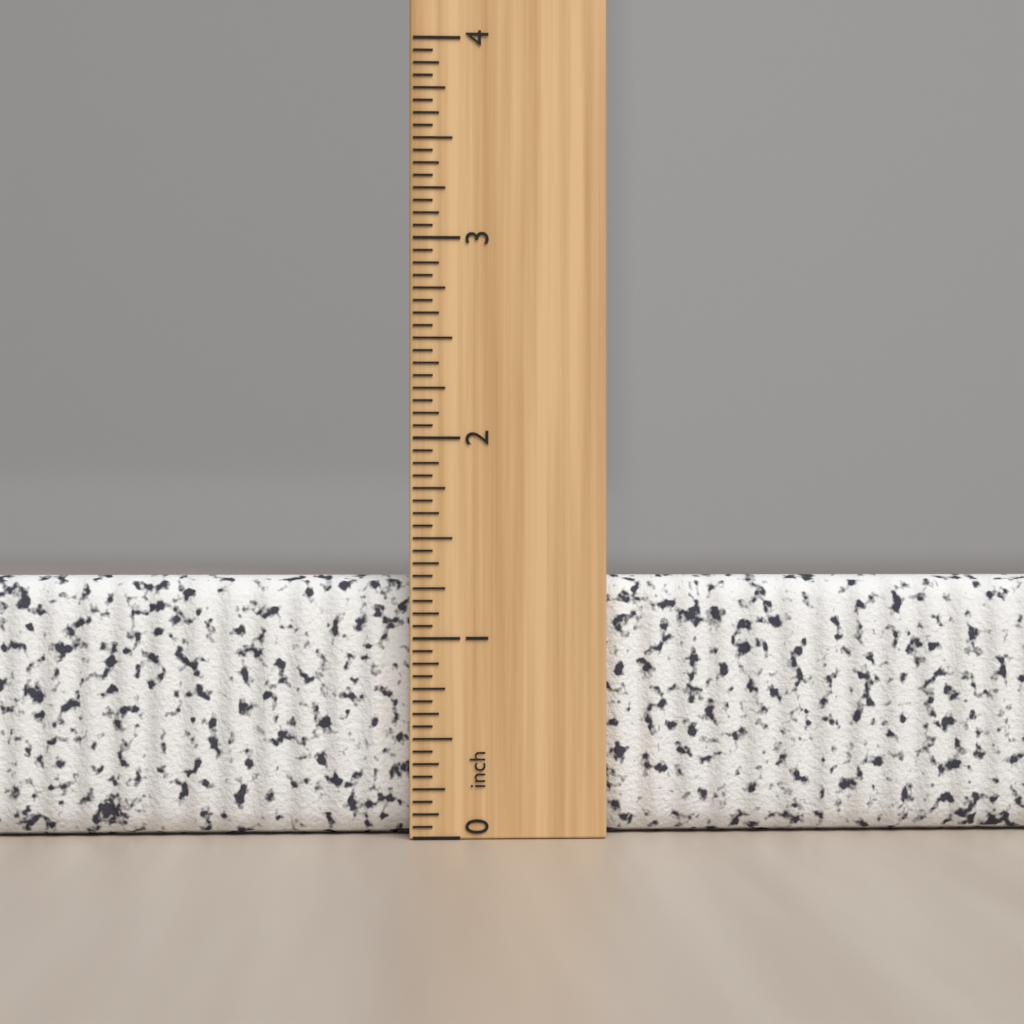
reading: 1.3125 inch
